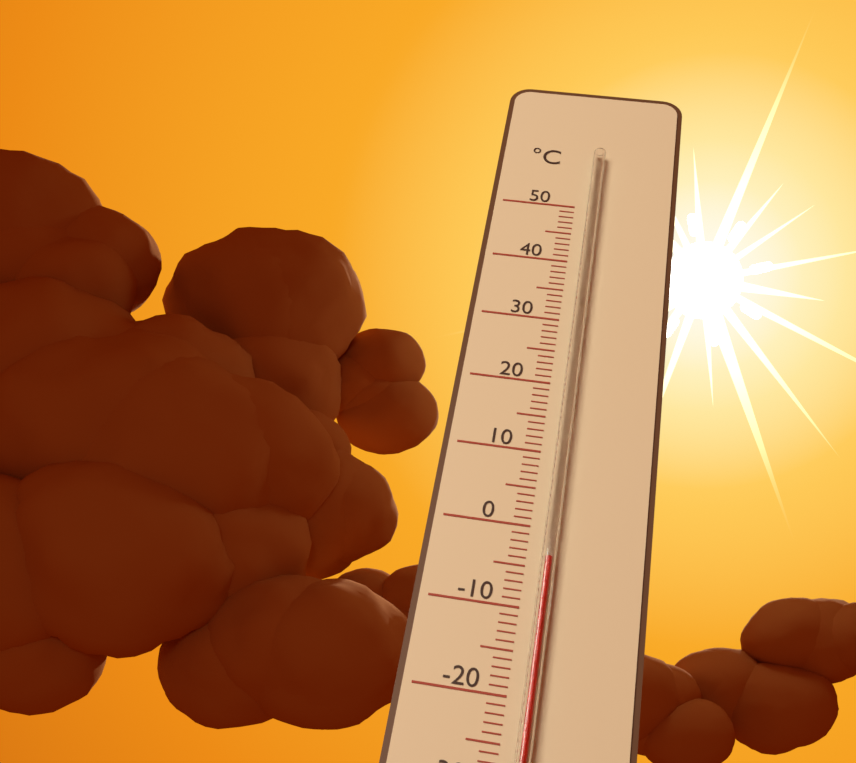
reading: -4 °C
